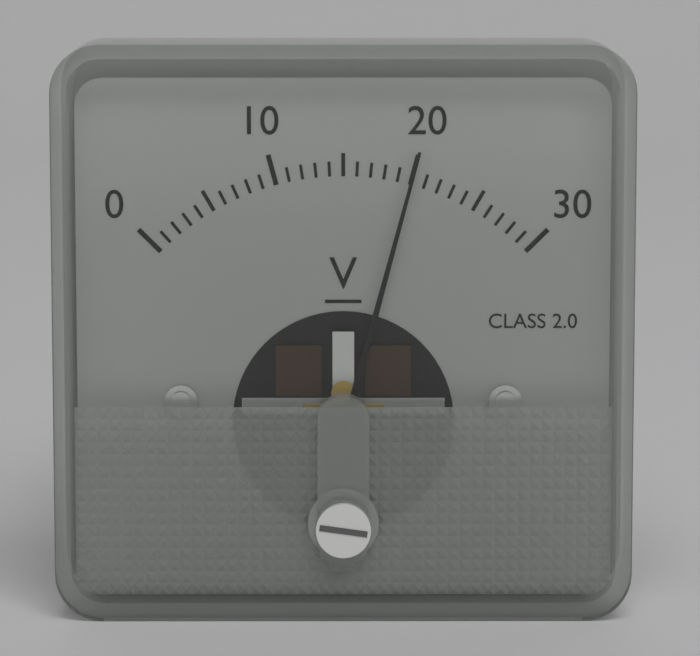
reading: 20 V
